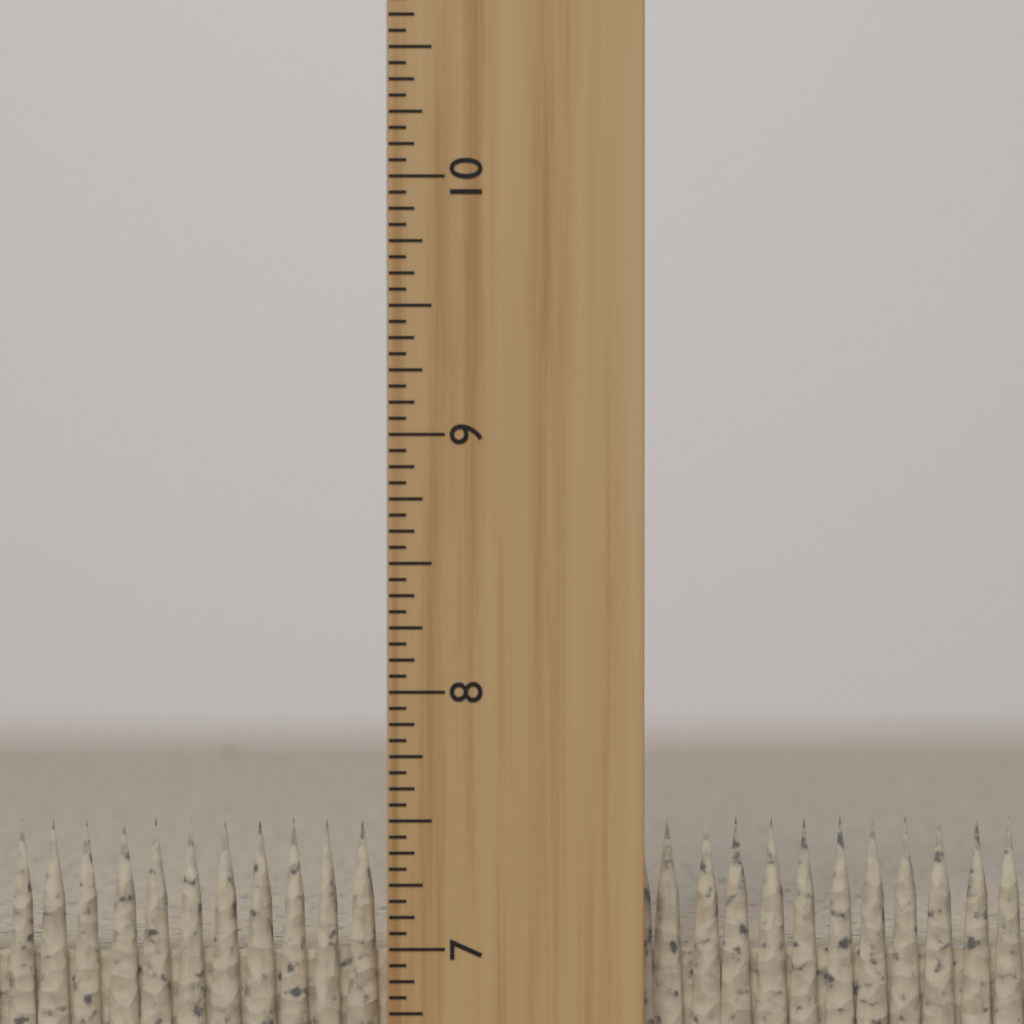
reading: 7.5000 inch
